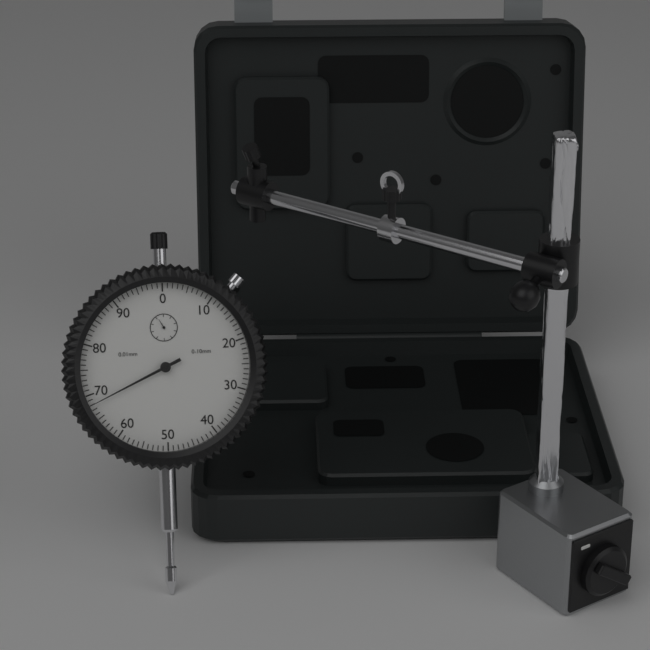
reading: 0.68 mm
